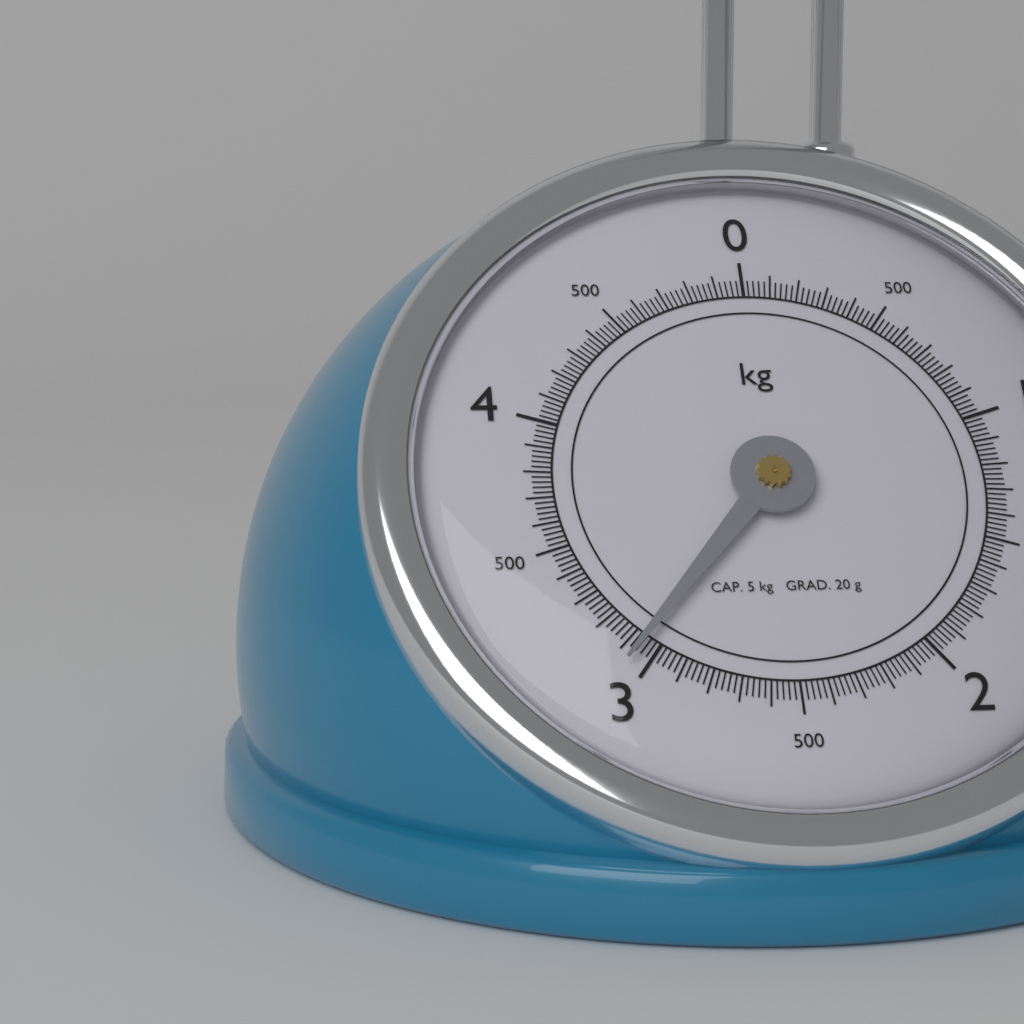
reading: 3.06 kg
